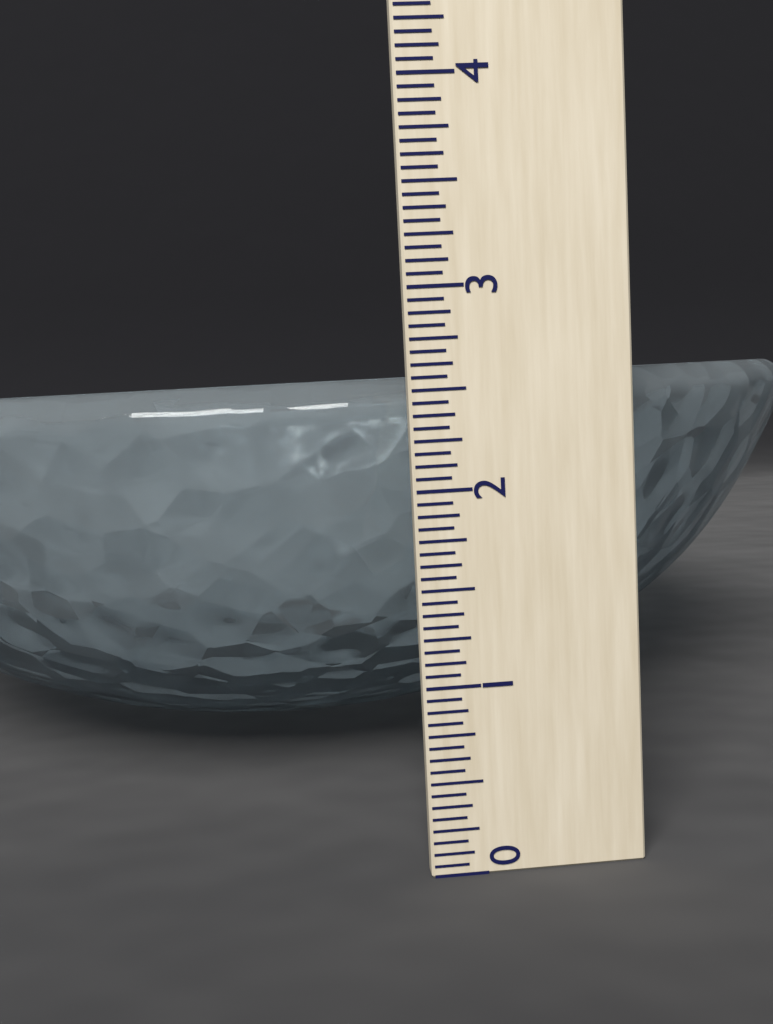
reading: 2.5625 (no unit)
